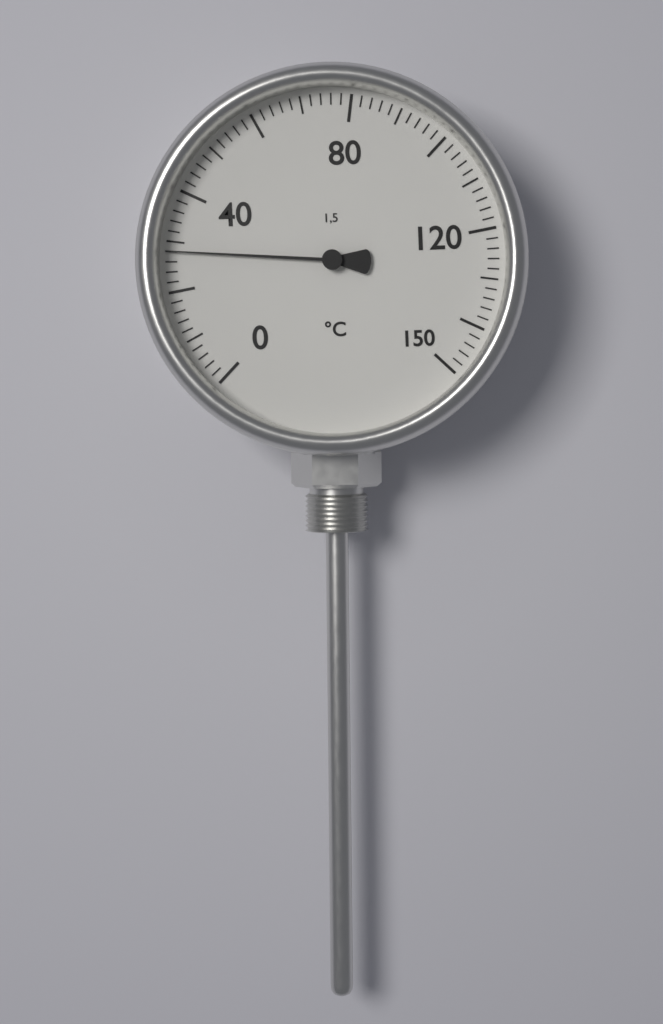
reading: 28 °C
